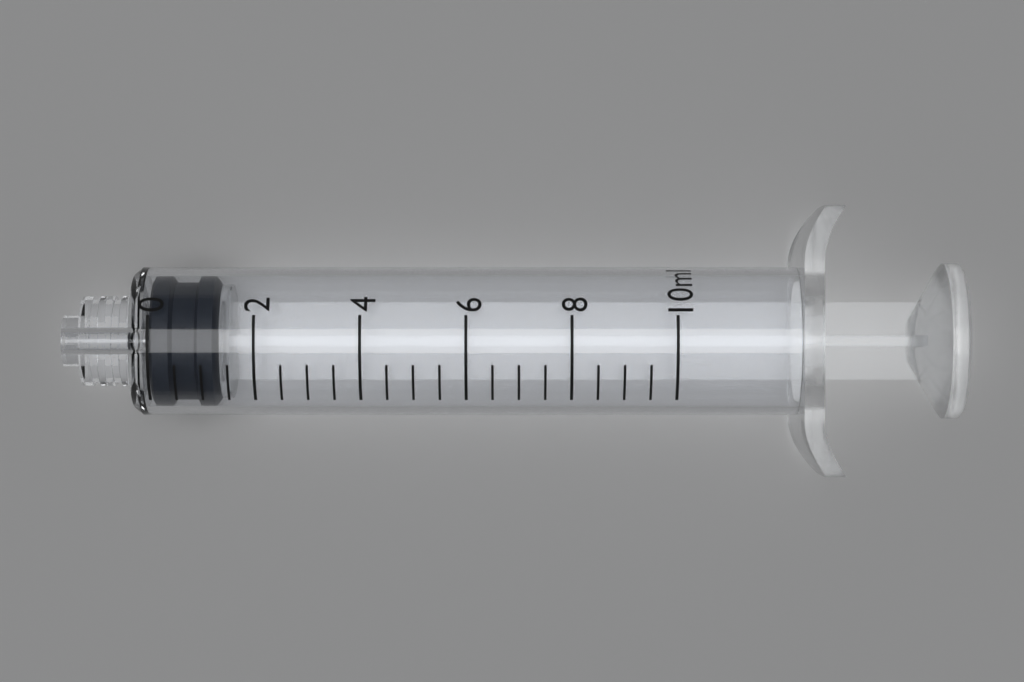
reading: 0.0 ml
